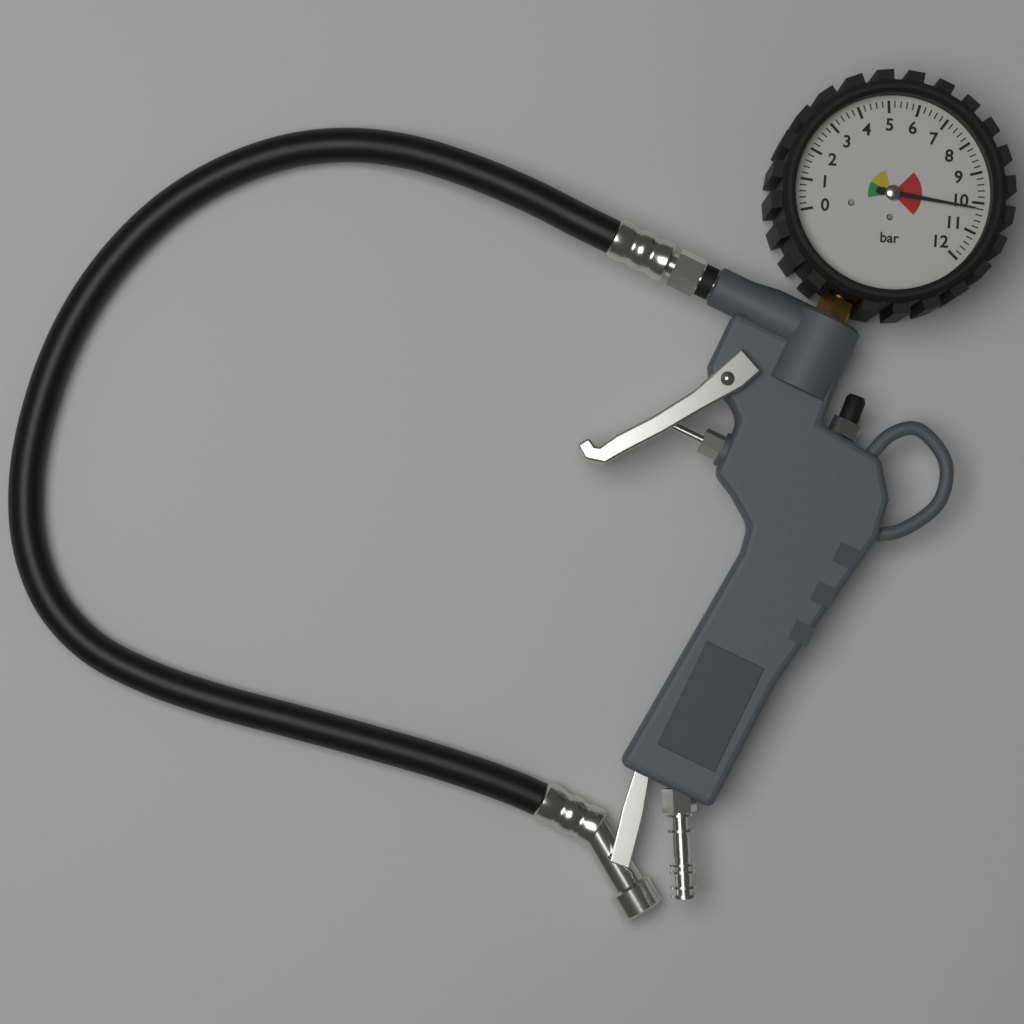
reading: 10.2 bar
